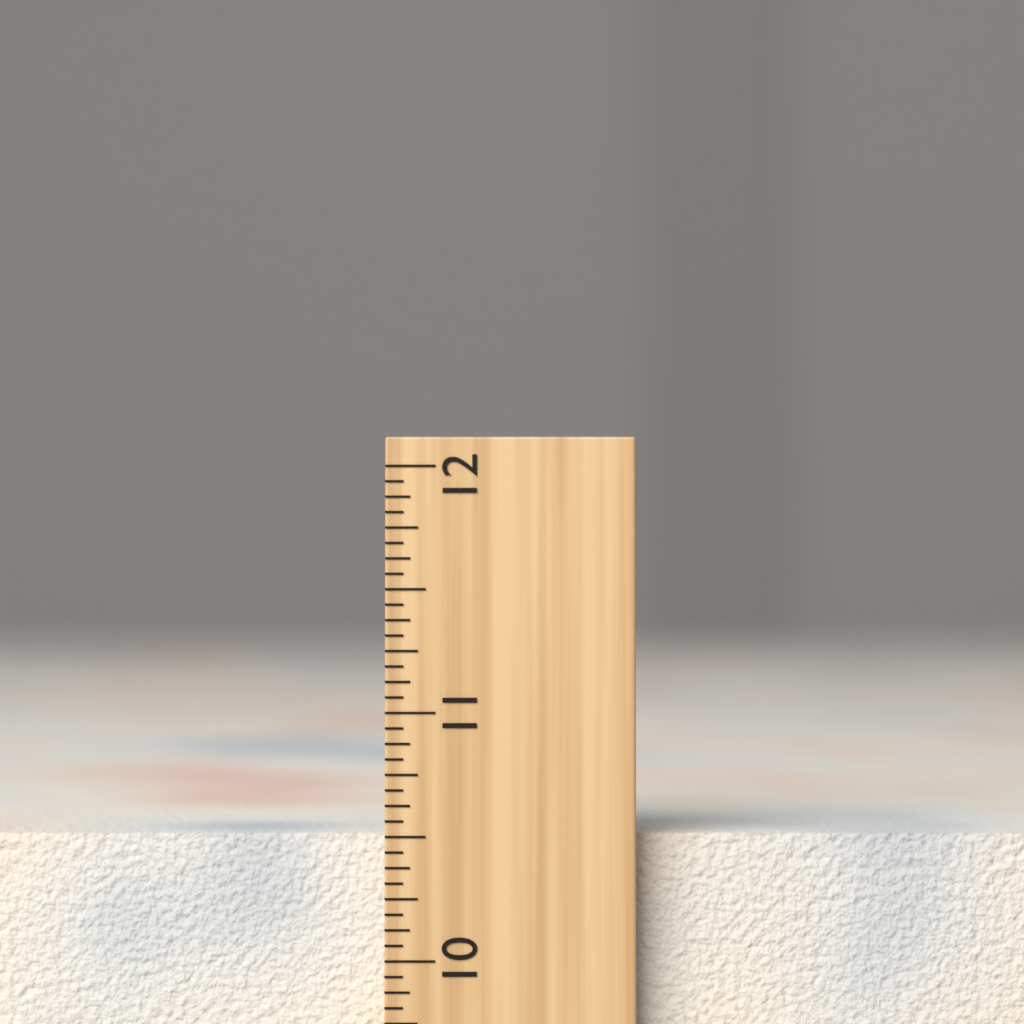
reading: 10.5000 inch
